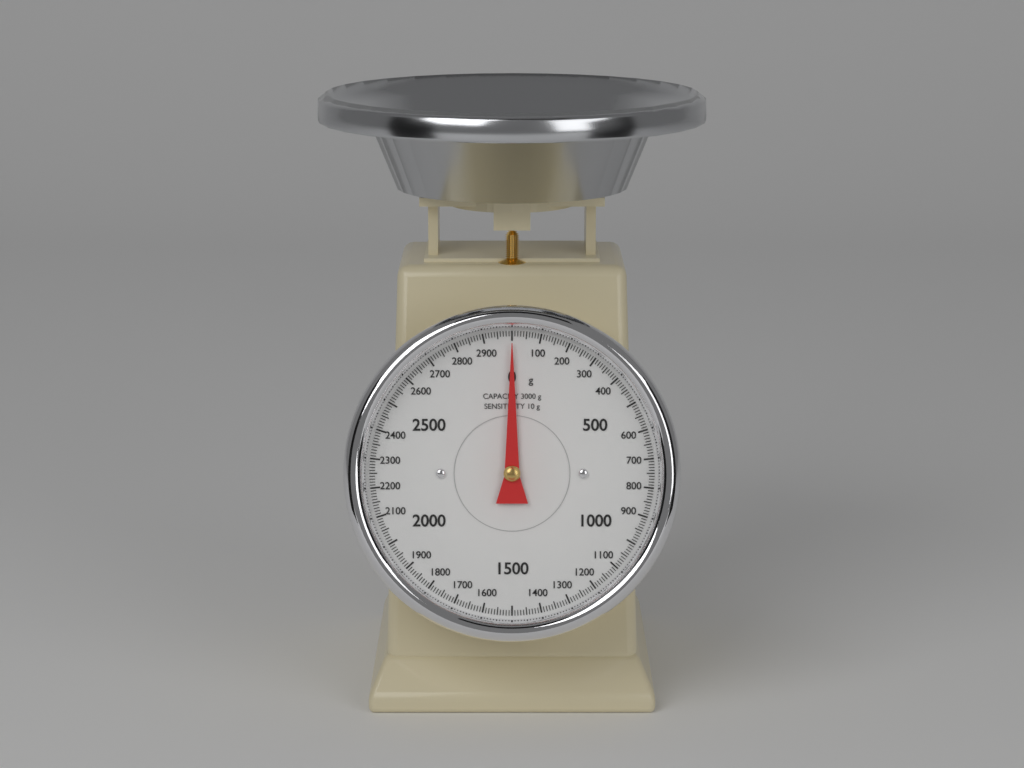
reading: 0 g
